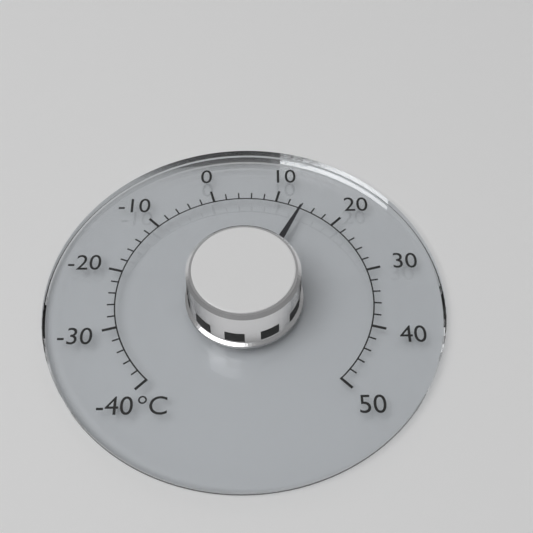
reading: 14 °C
